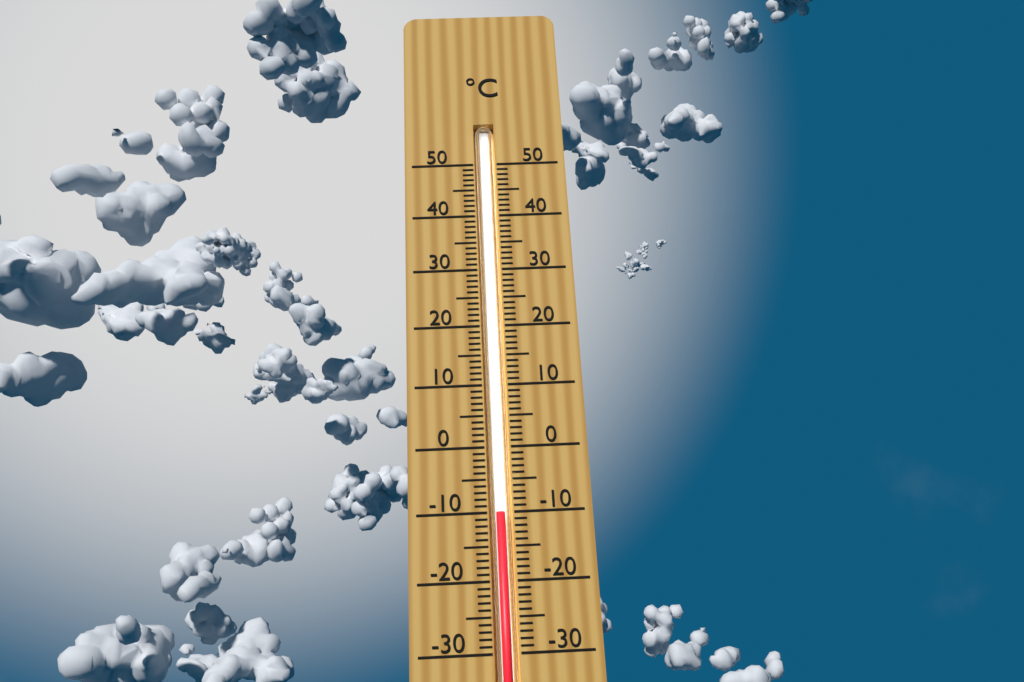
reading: -10 °C
